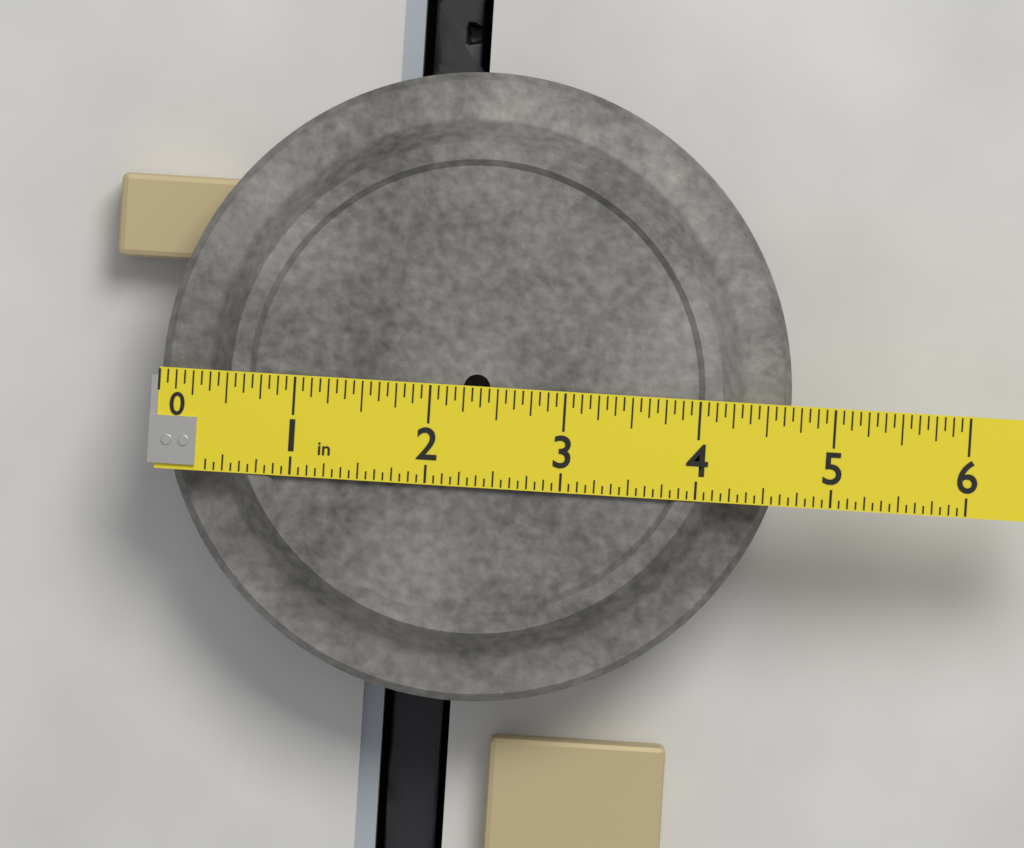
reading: 4.6875 in
